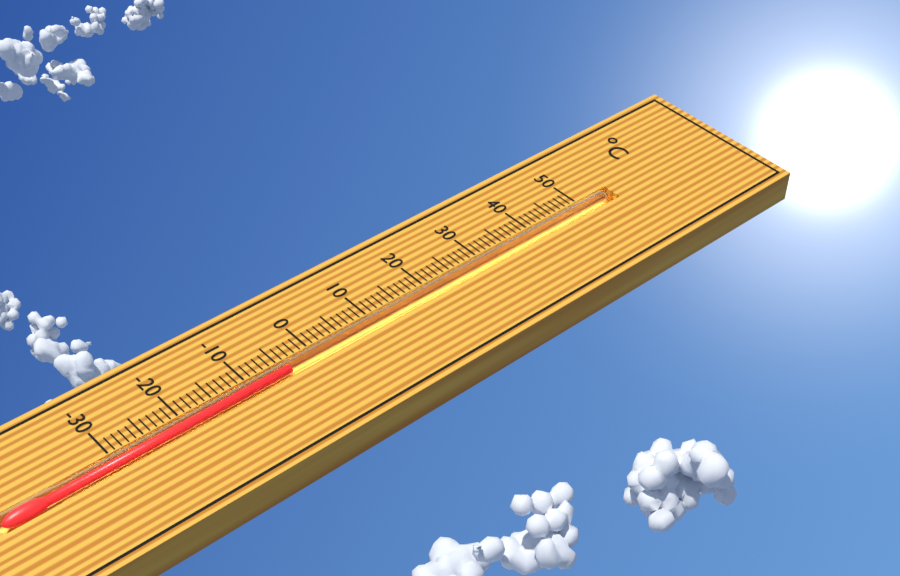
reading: -4 °C
